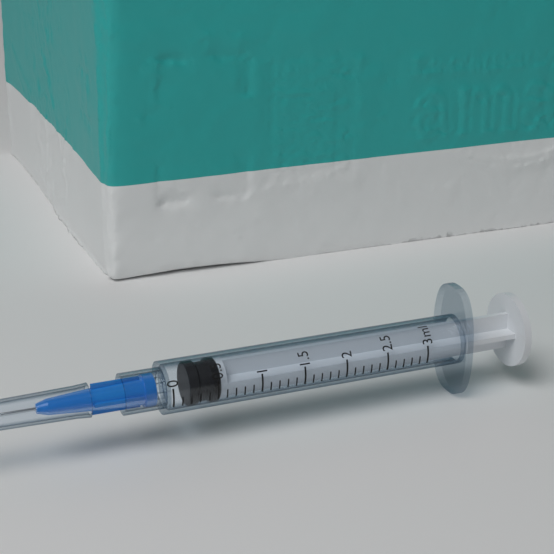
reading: 0.2 ml
